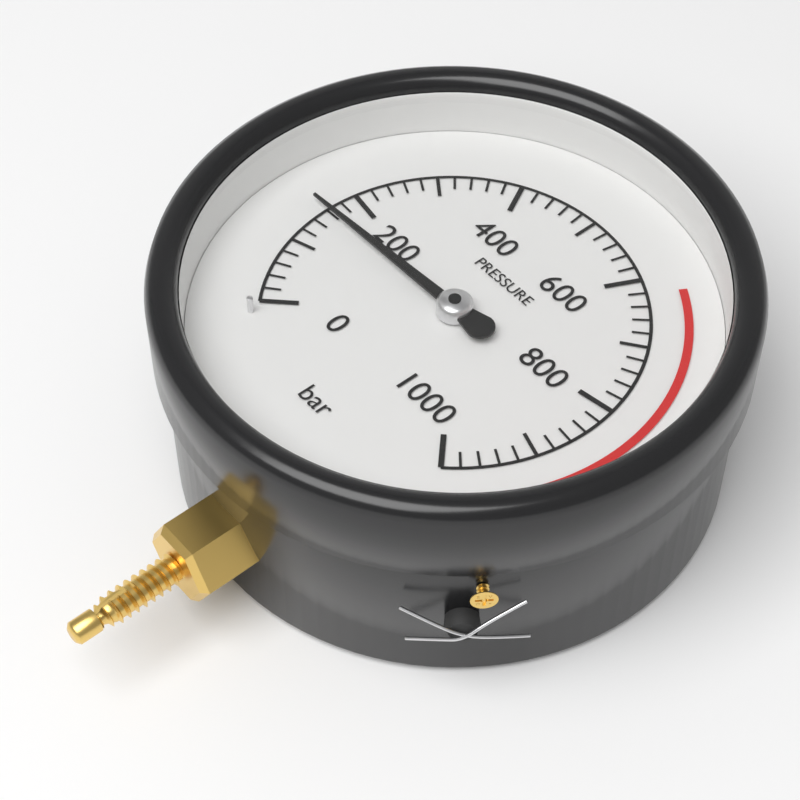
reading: 160 bar
